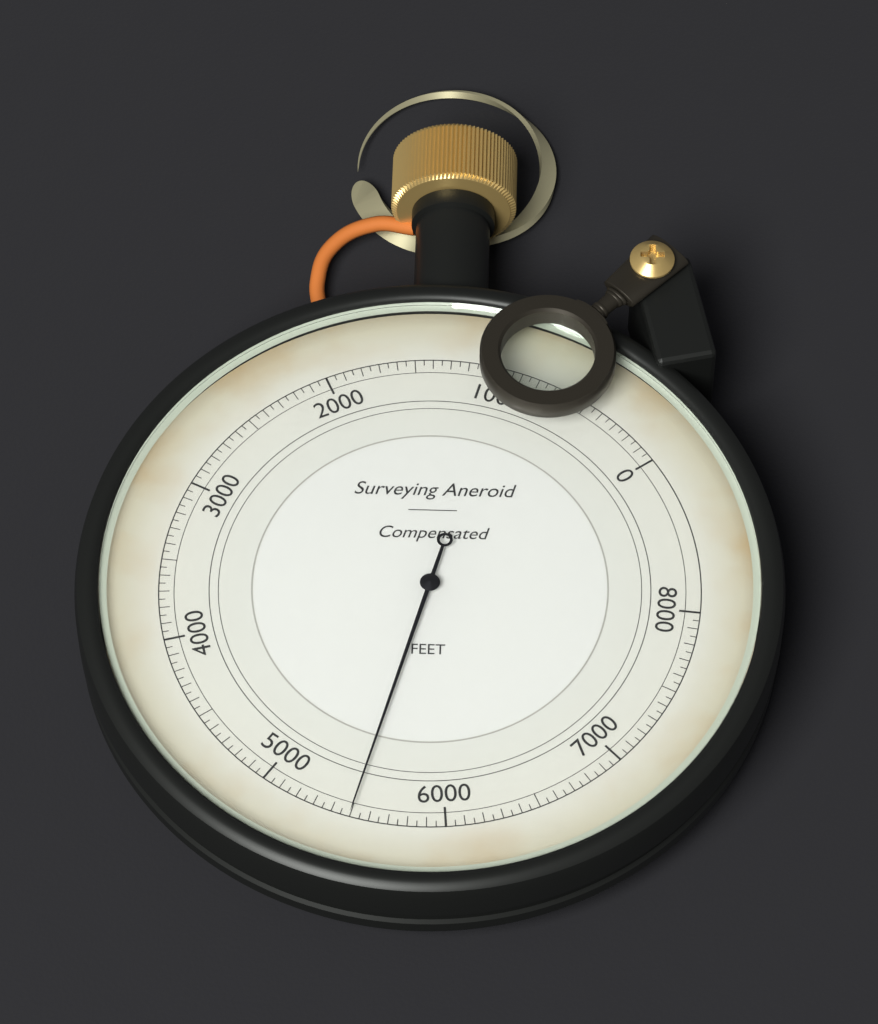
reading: 5500 ft
